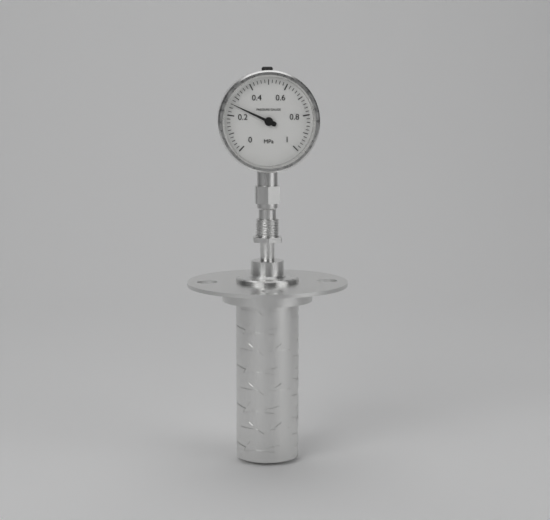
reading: 0.26 MPa
